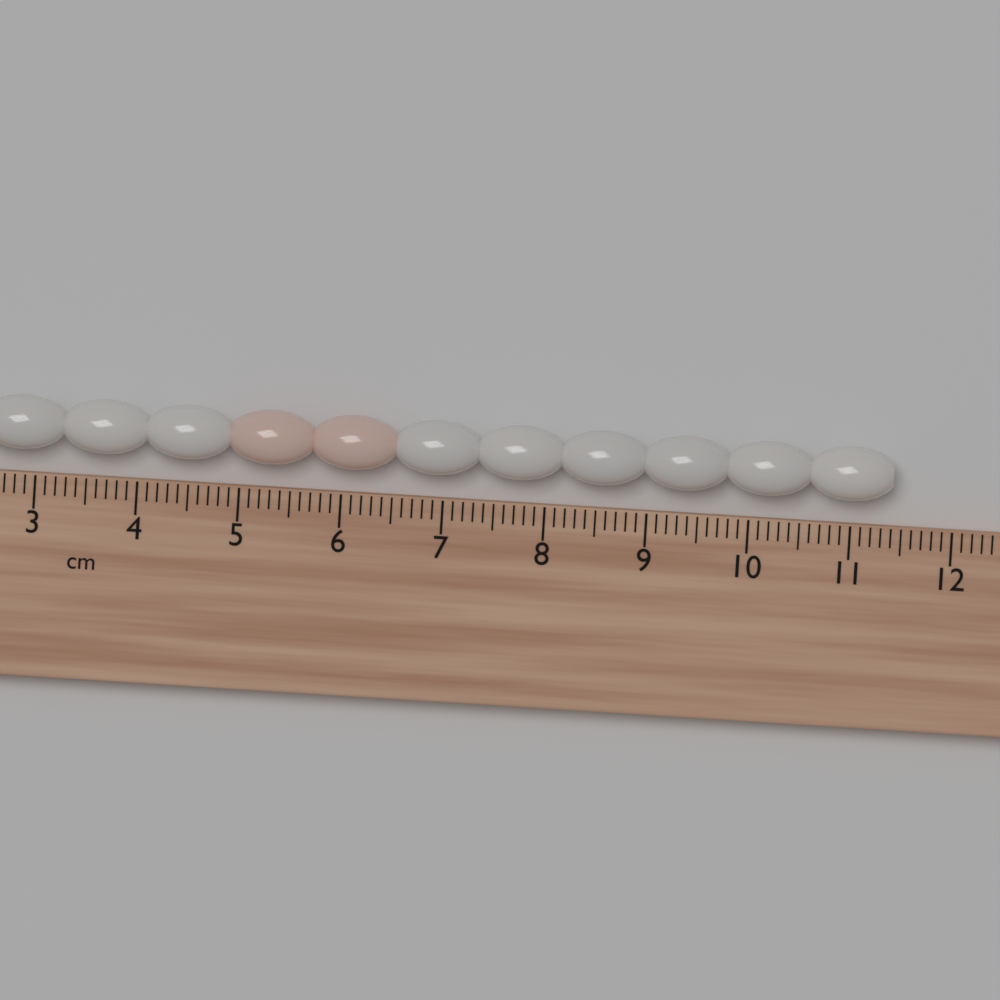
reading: 11.4 cm
